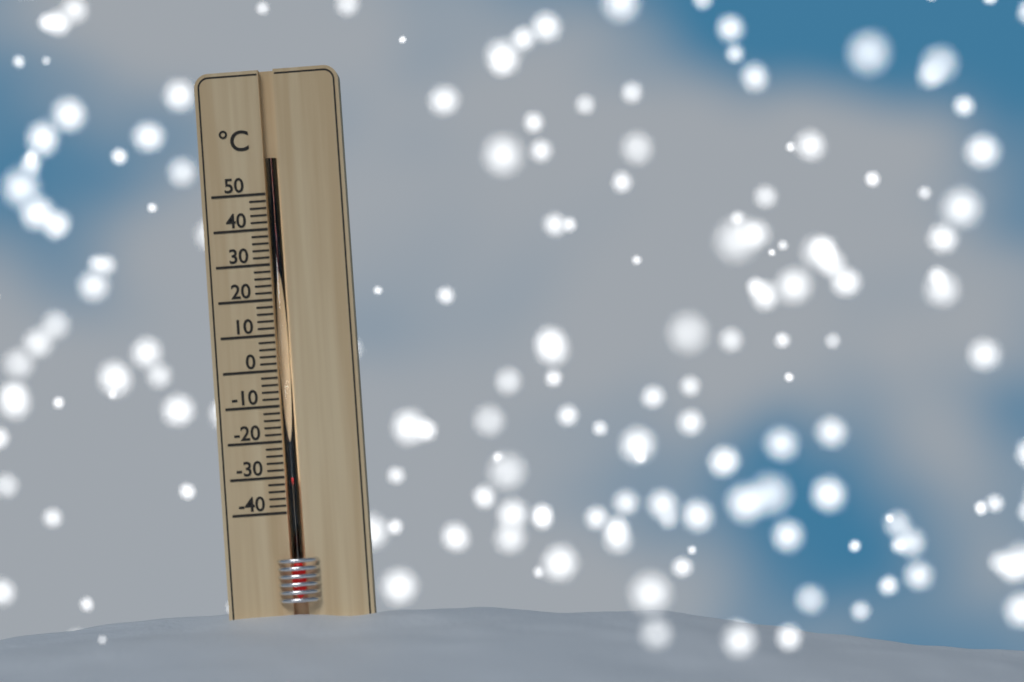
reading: -30 °C
